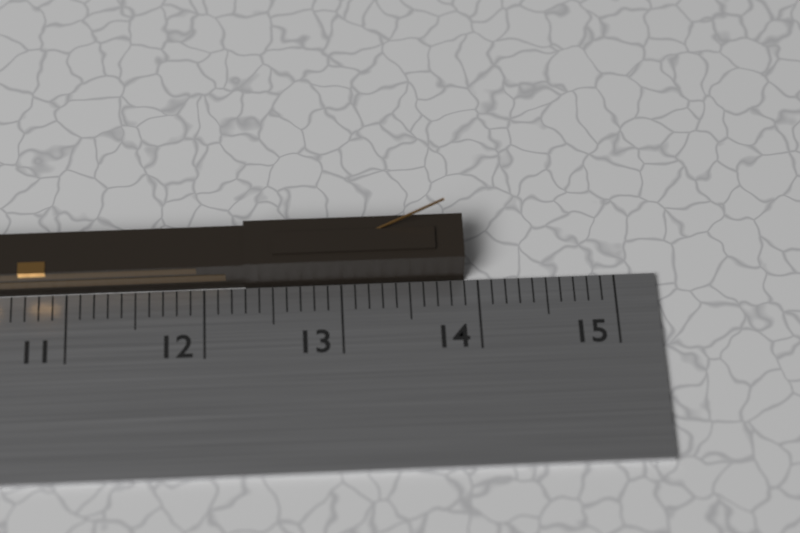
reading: 13.9 cm
